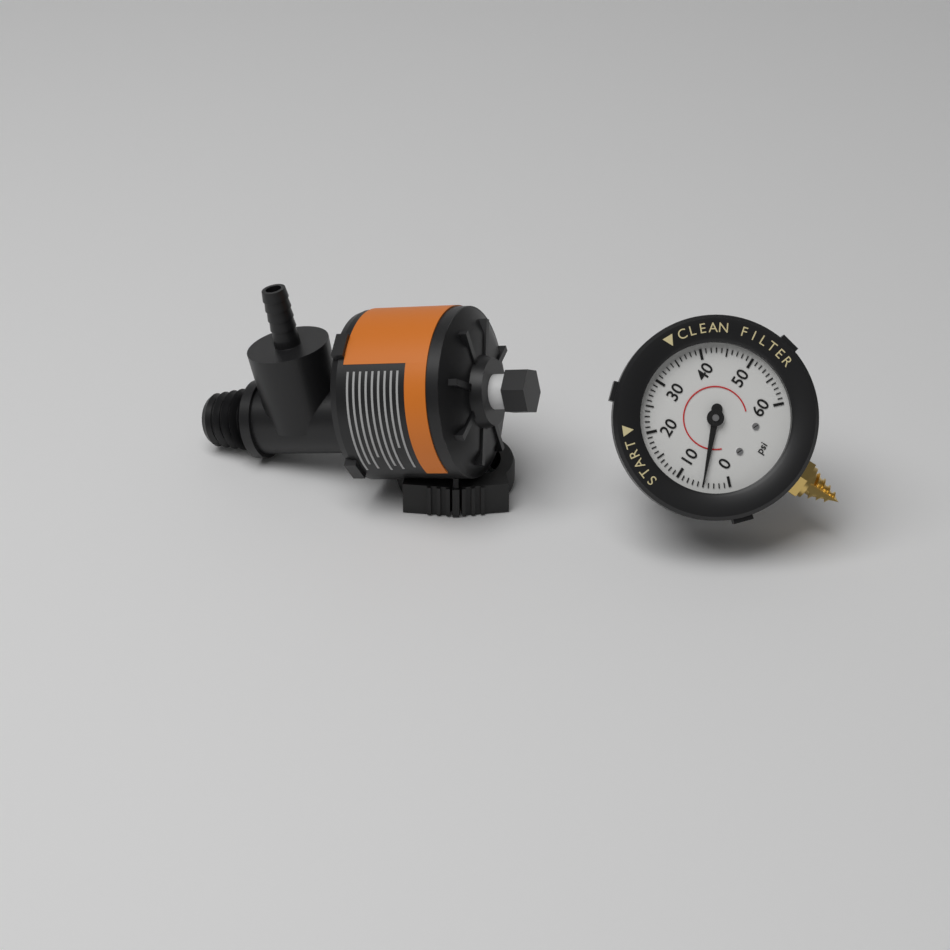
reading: 5 psi
